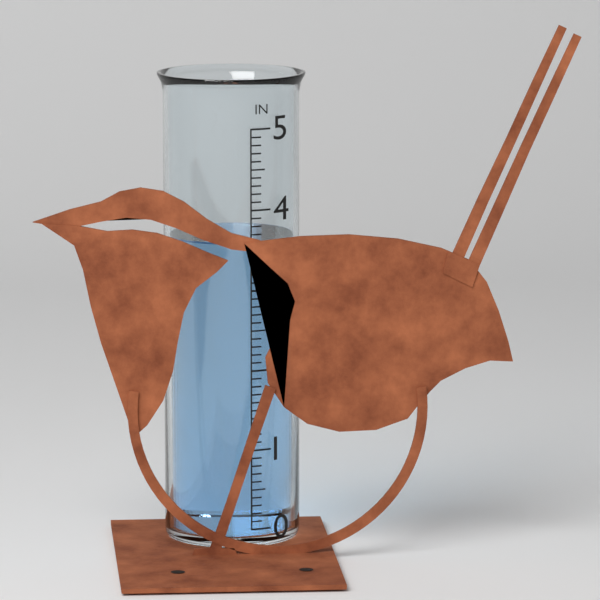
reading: 3.6 in
